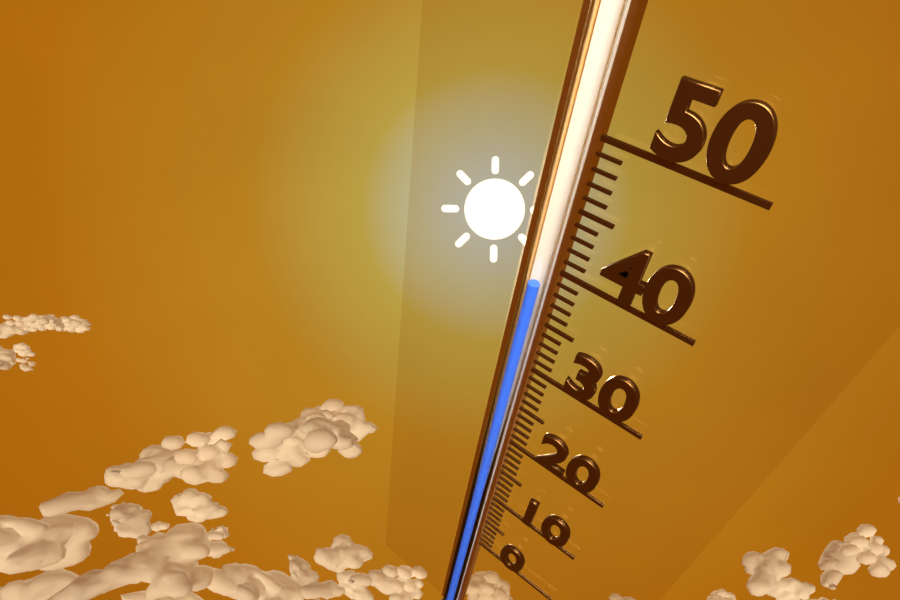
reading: 38 (no unit)
